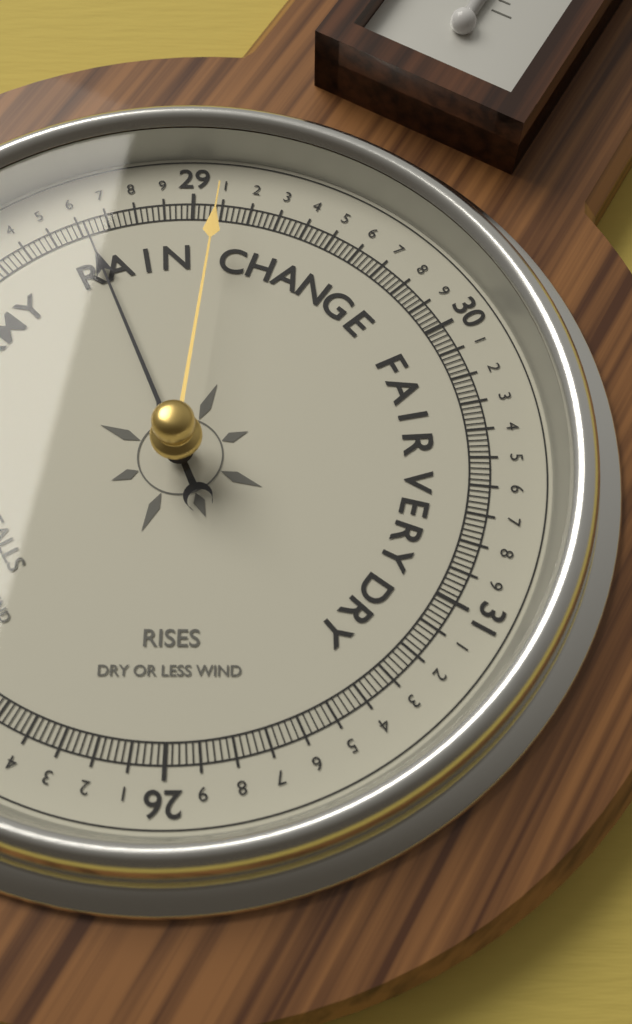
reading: 28.62 (no unit)
